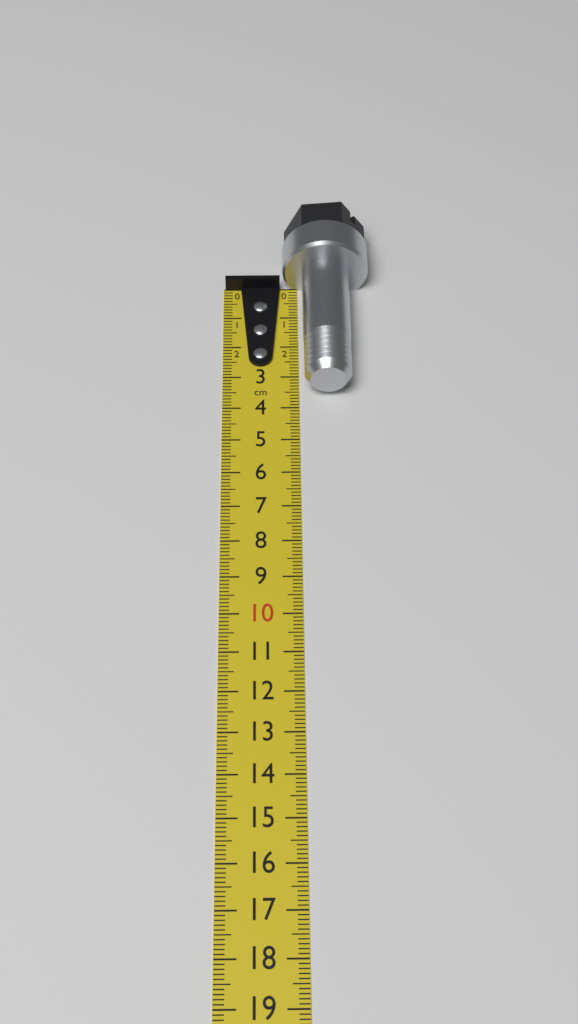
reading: 3.6 cm
